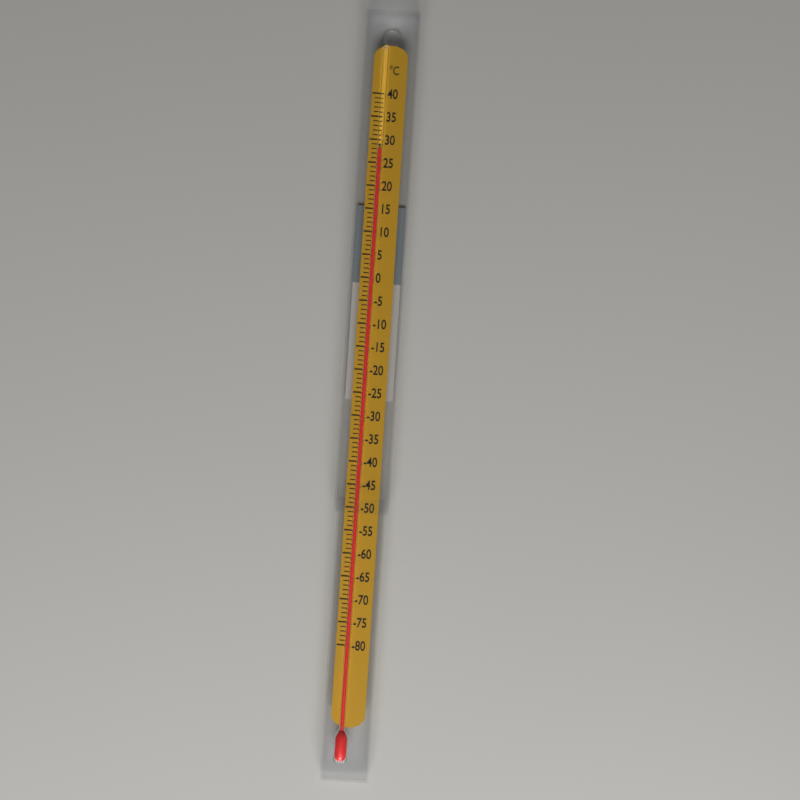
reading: 28 °C
